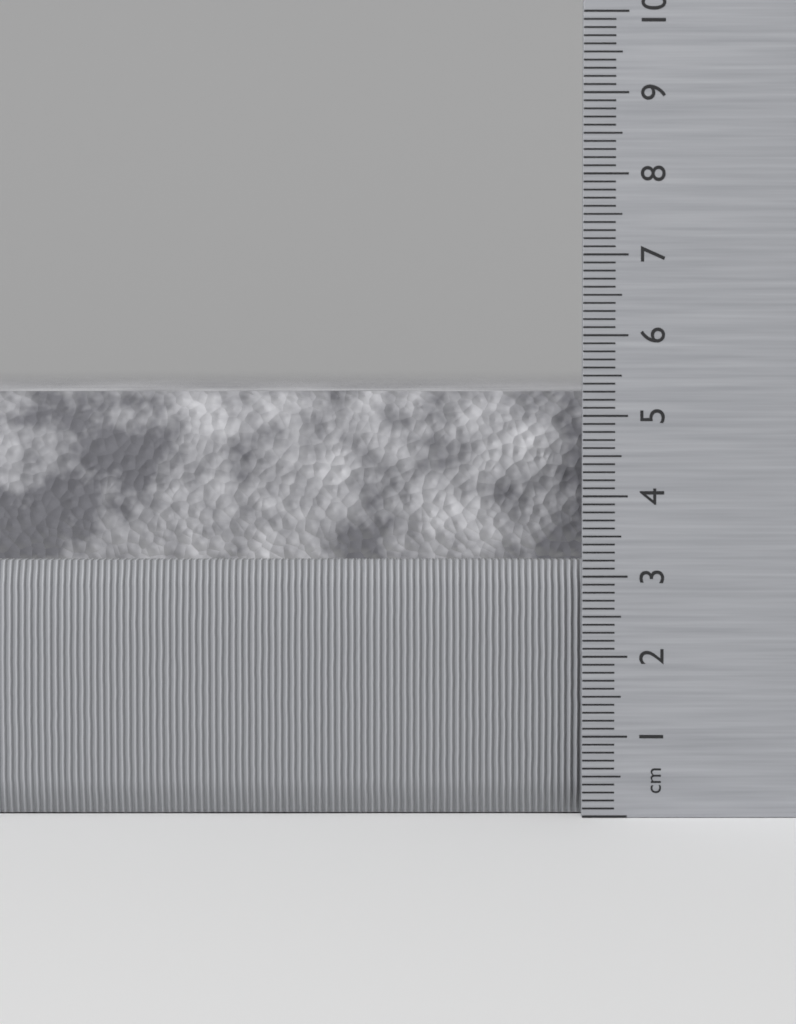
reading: 5.3 cm
